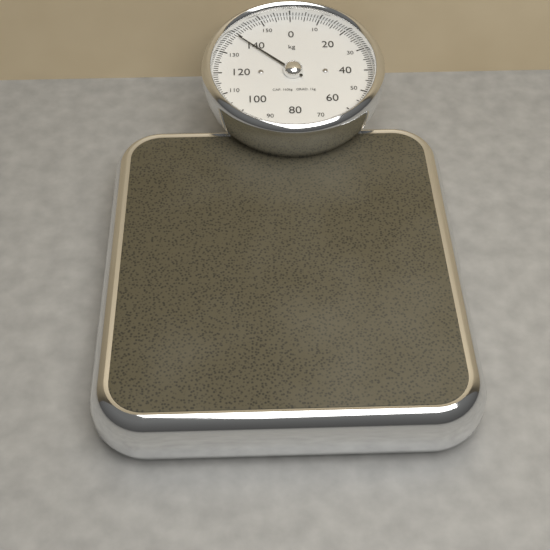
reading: 139 kg
